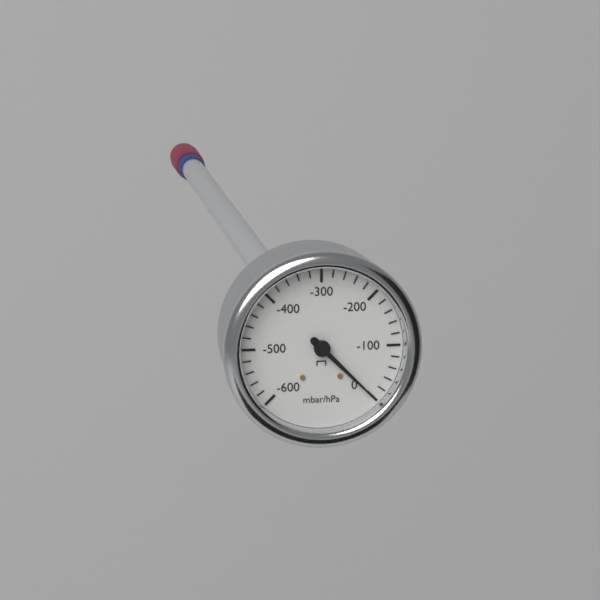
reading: 0 mbar
